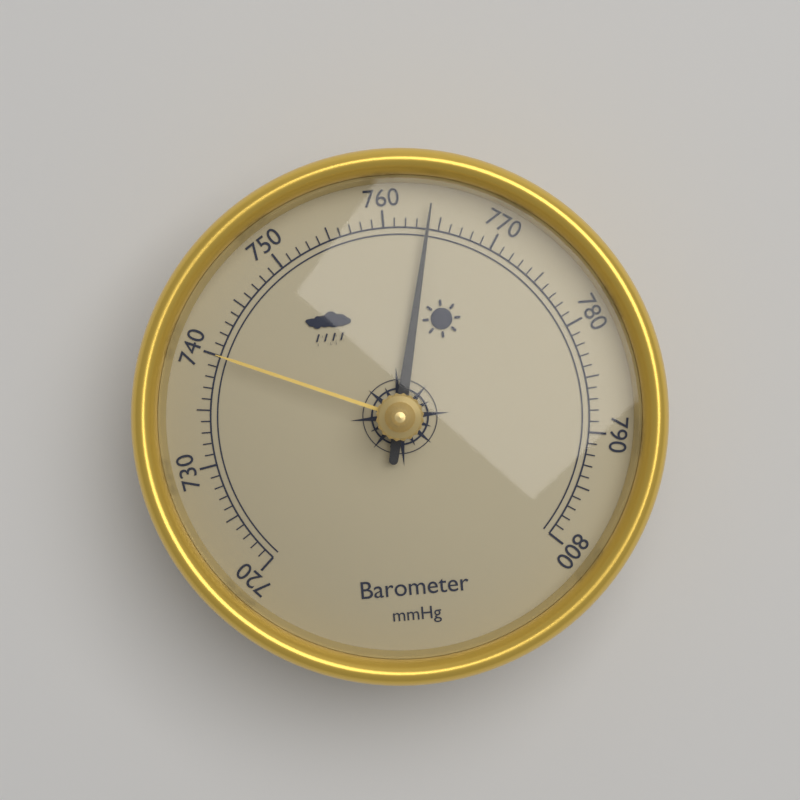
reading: 764 mmHg
